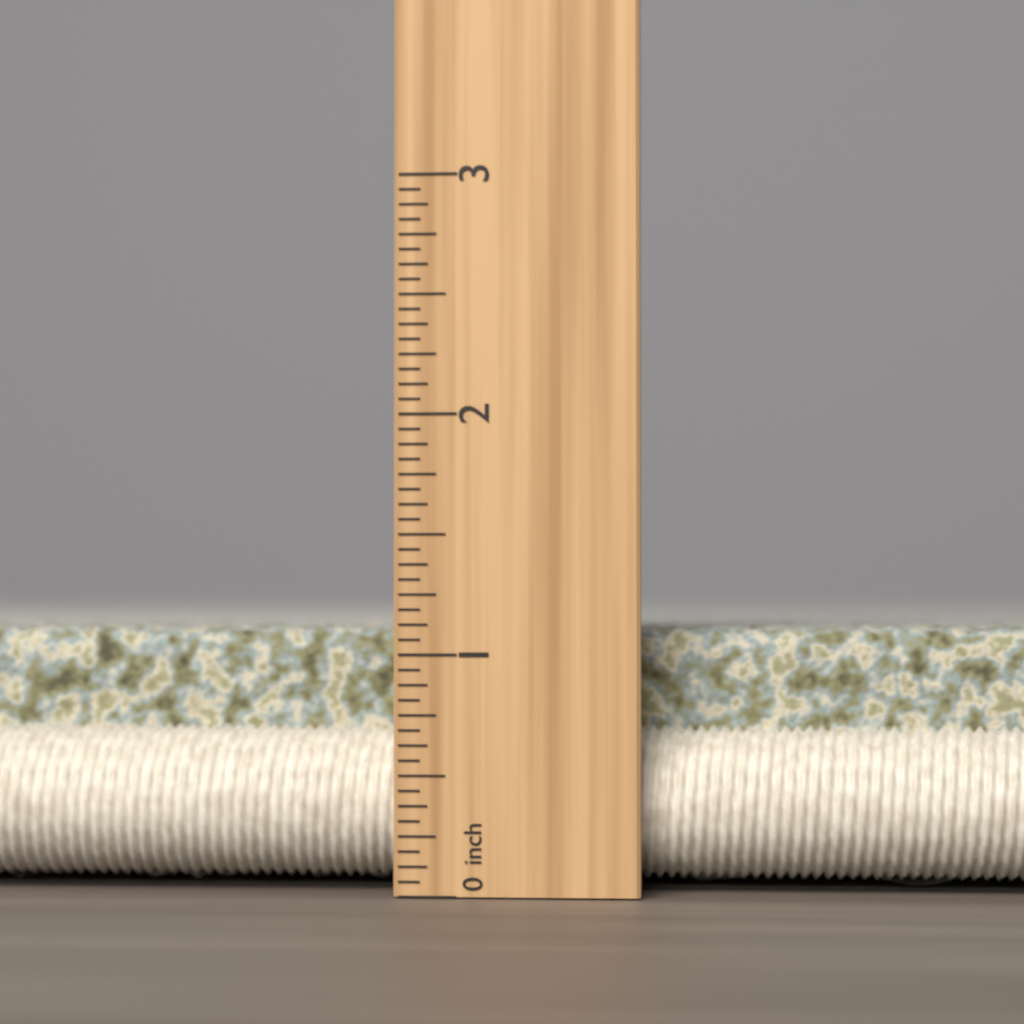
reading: 1.1250 inch
